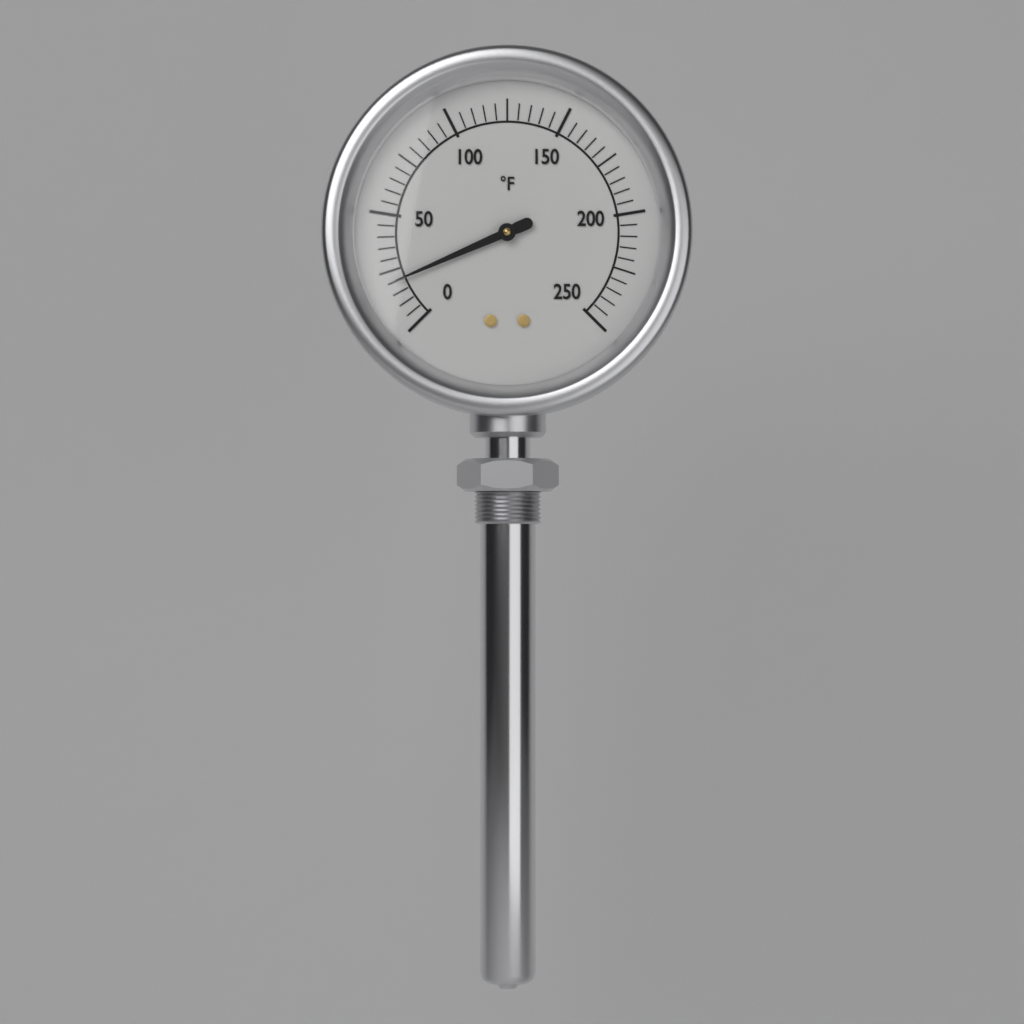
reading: 20 °F
